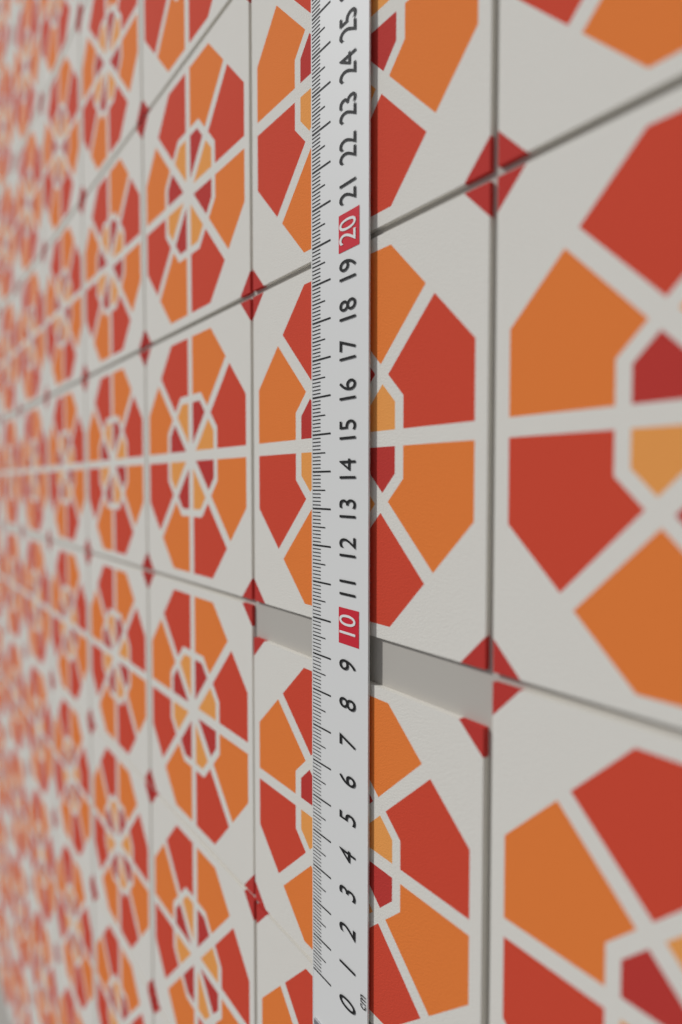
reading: 8.7 cm
